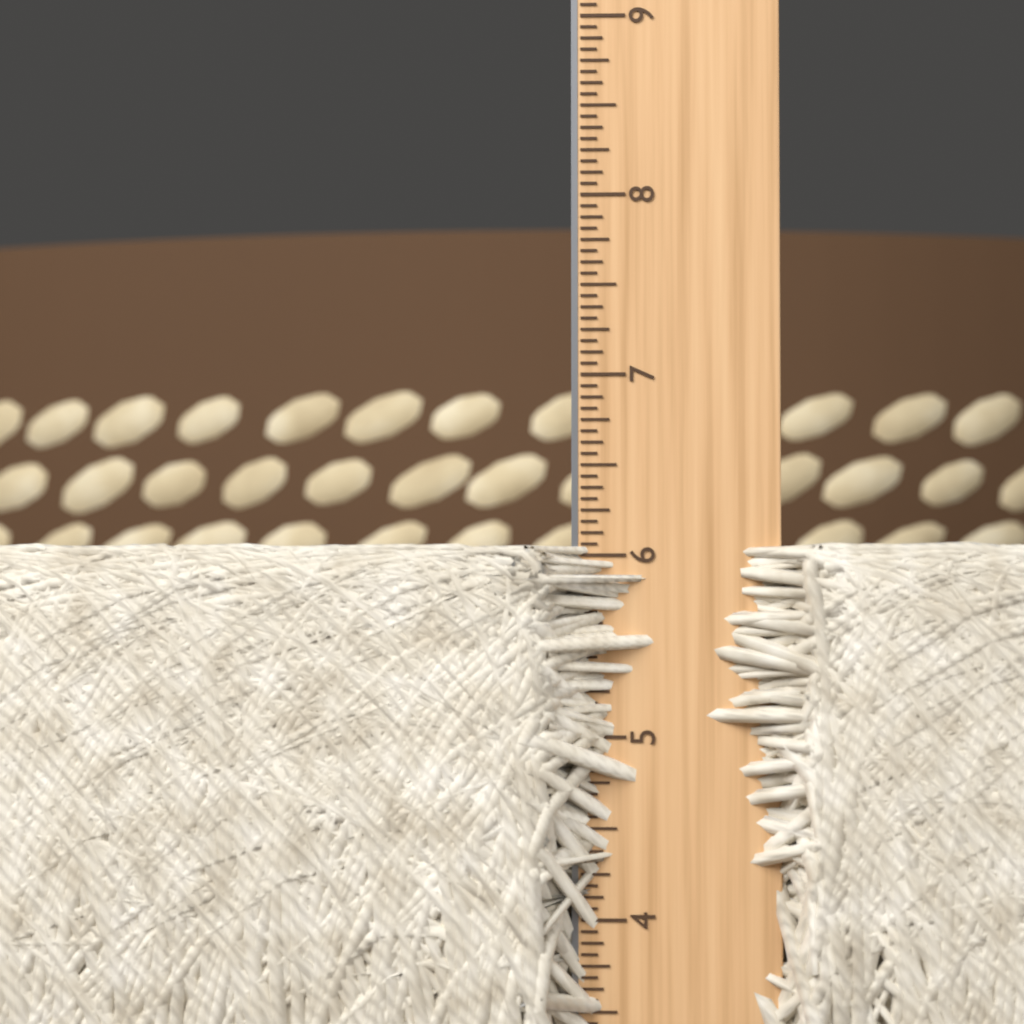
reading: 6.0625 in
